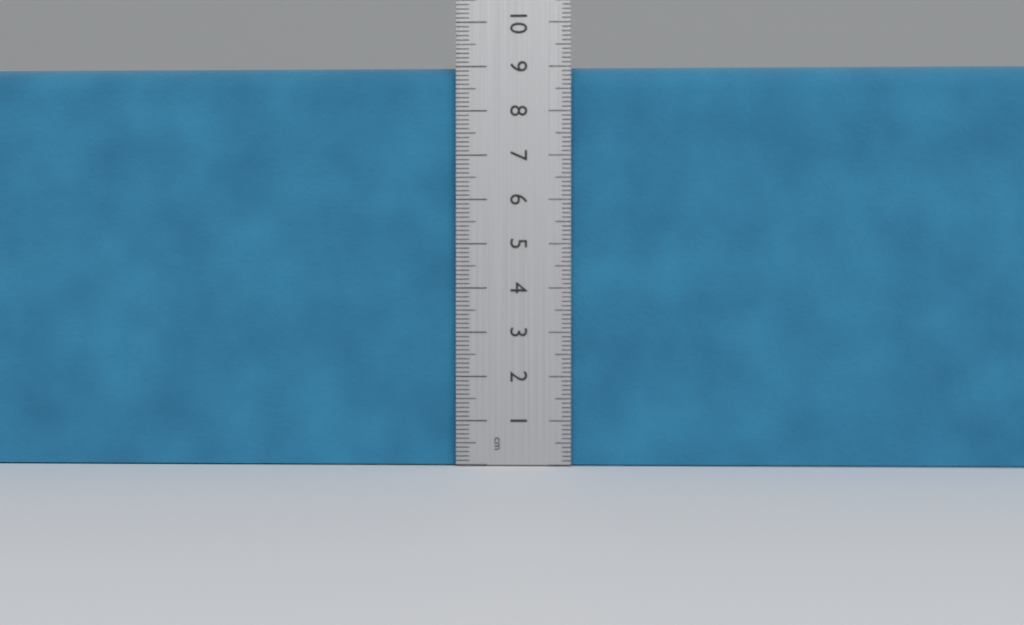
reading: 9.0 cm
